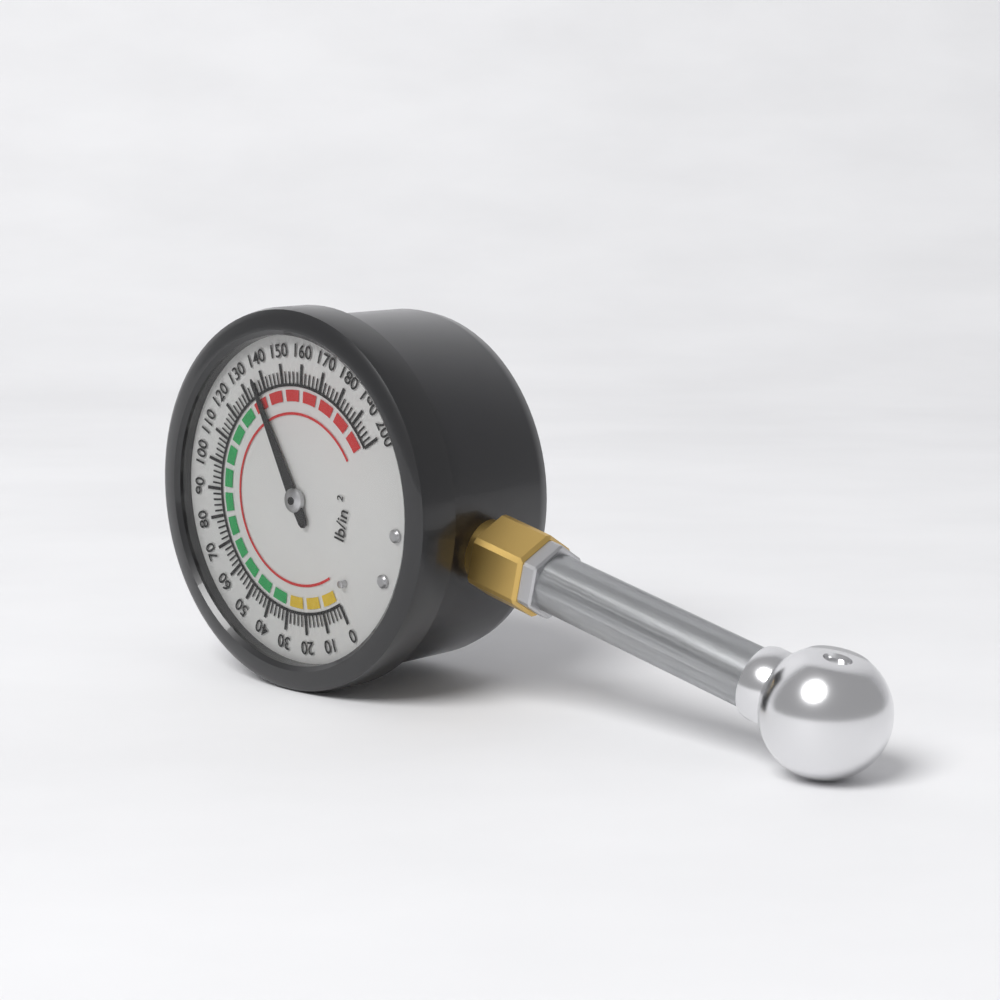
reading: 136 psi
